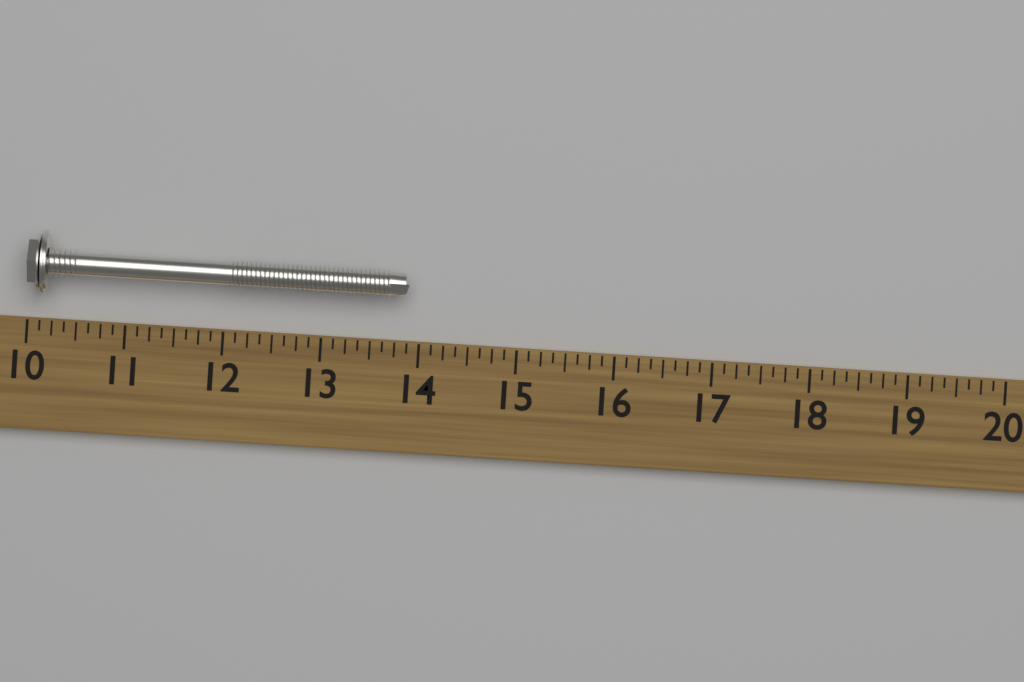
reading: 13.875 (no unit)
